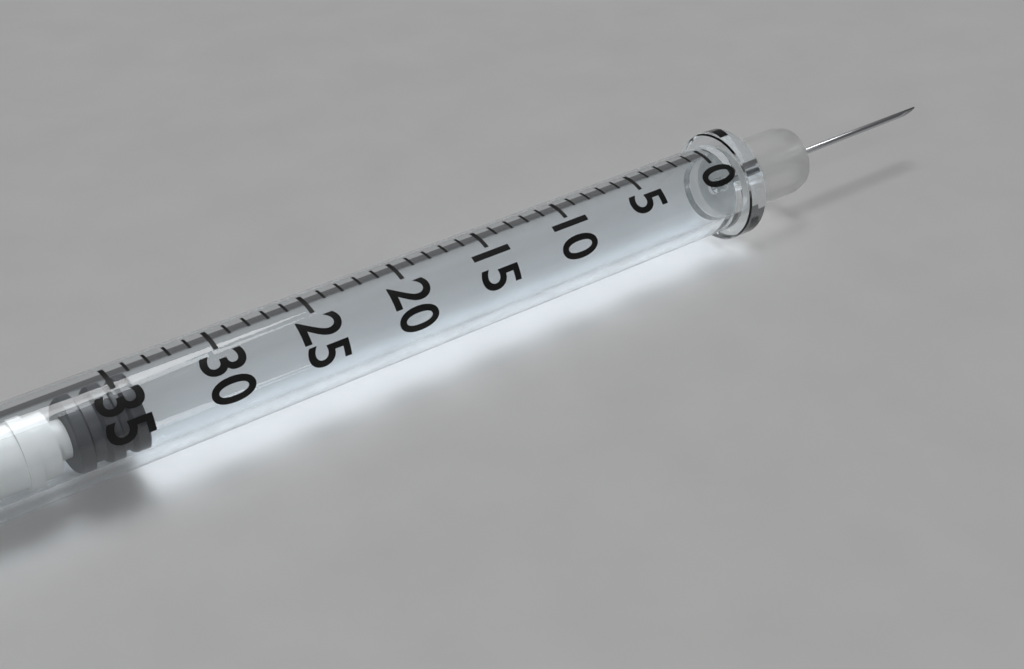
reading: 34 (no unit)
